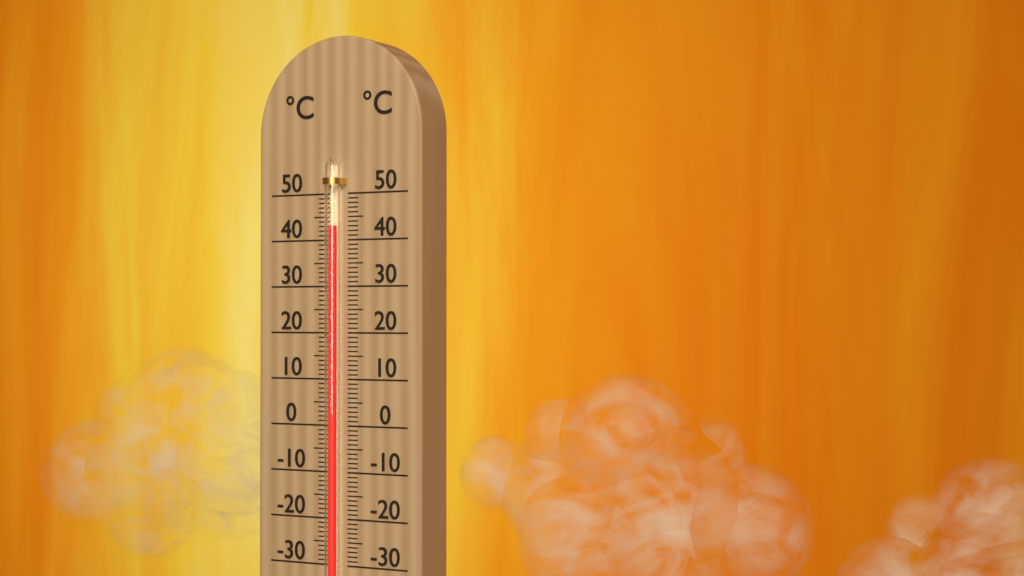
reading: 43 °C
